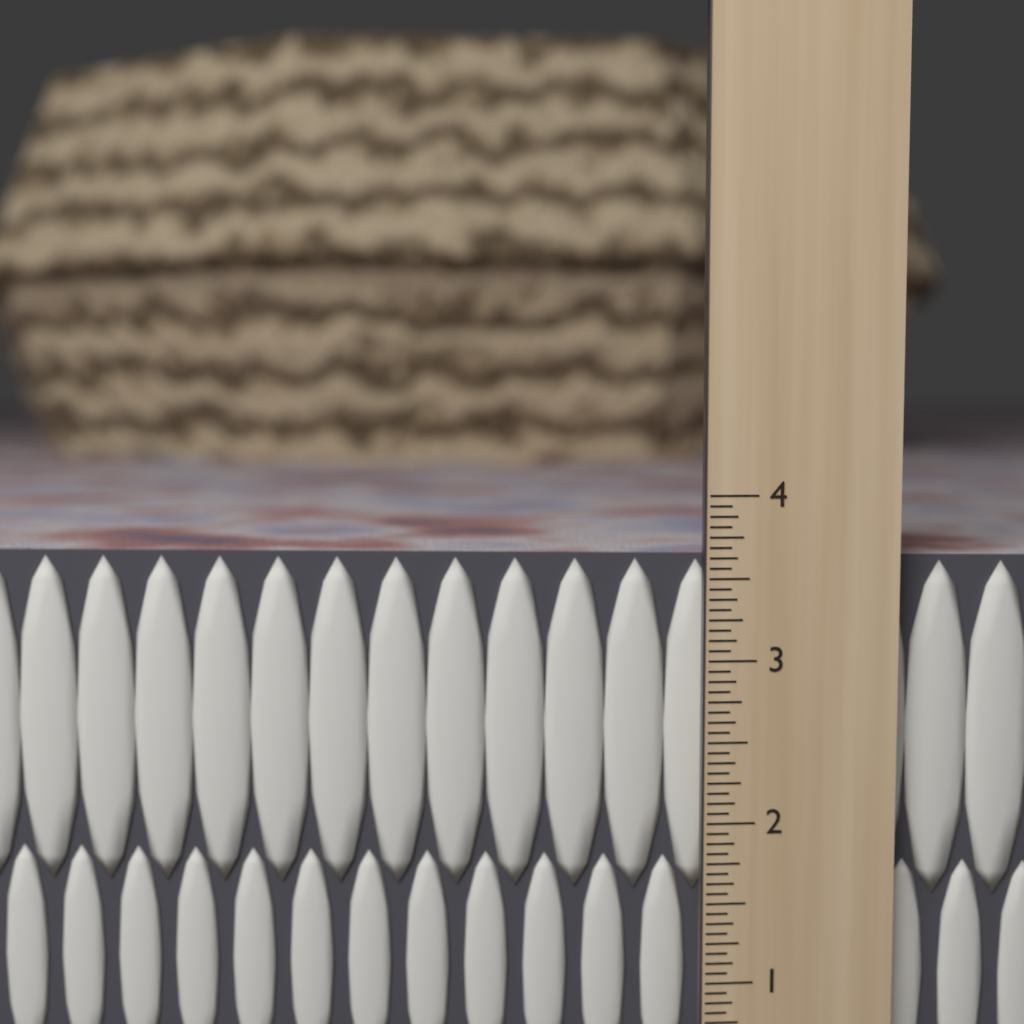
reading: 3.6250 in
